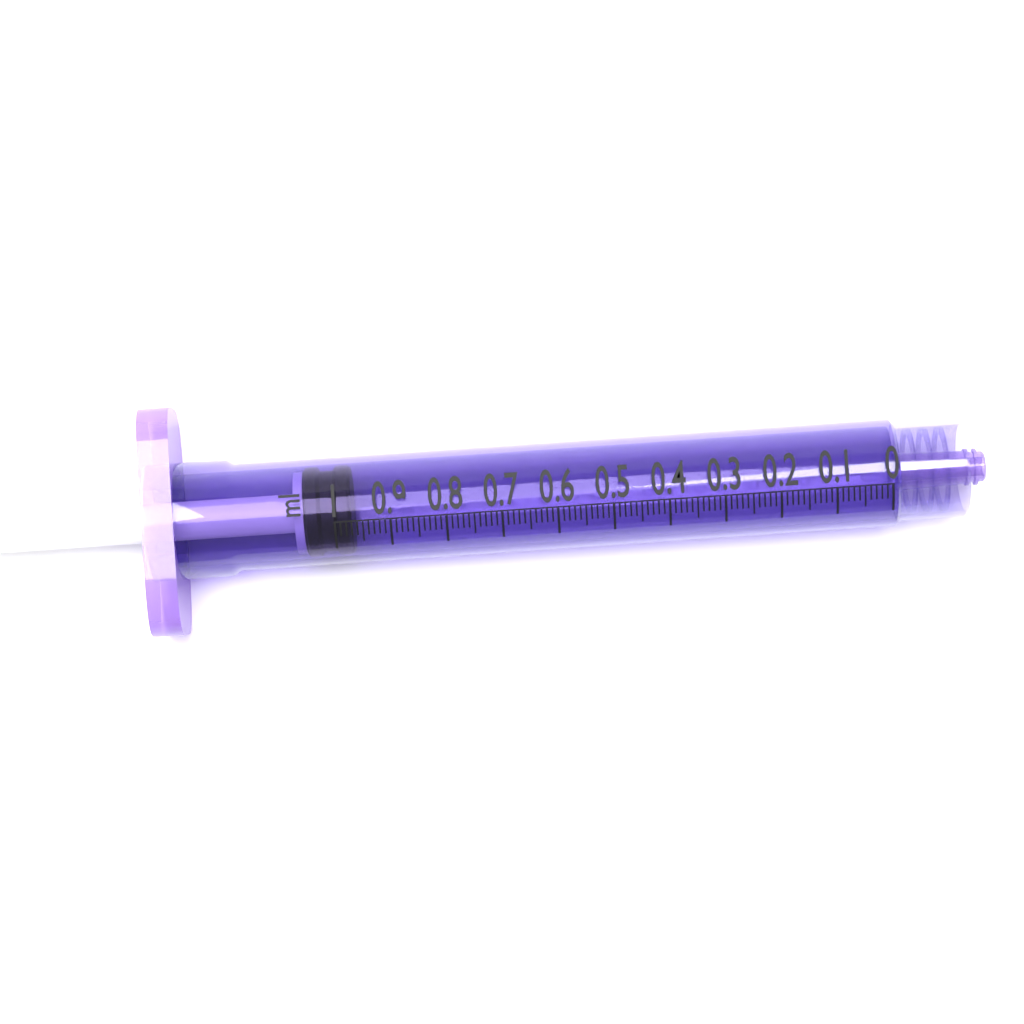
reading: 0.97 ml
